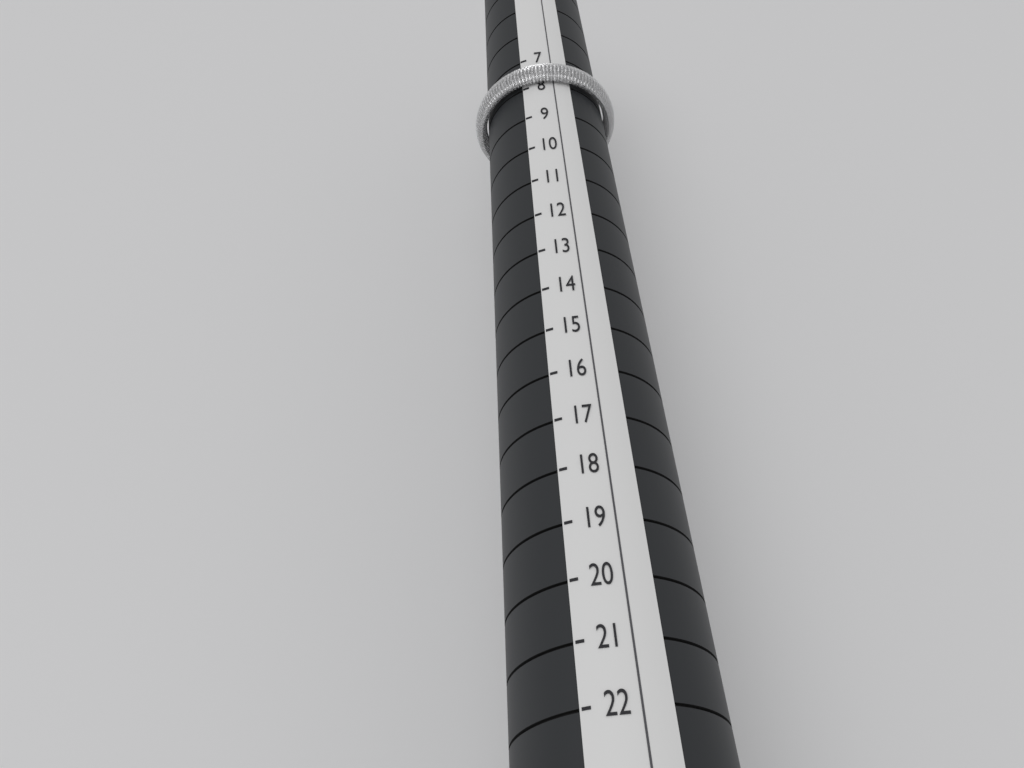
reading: 8 (no unit)
